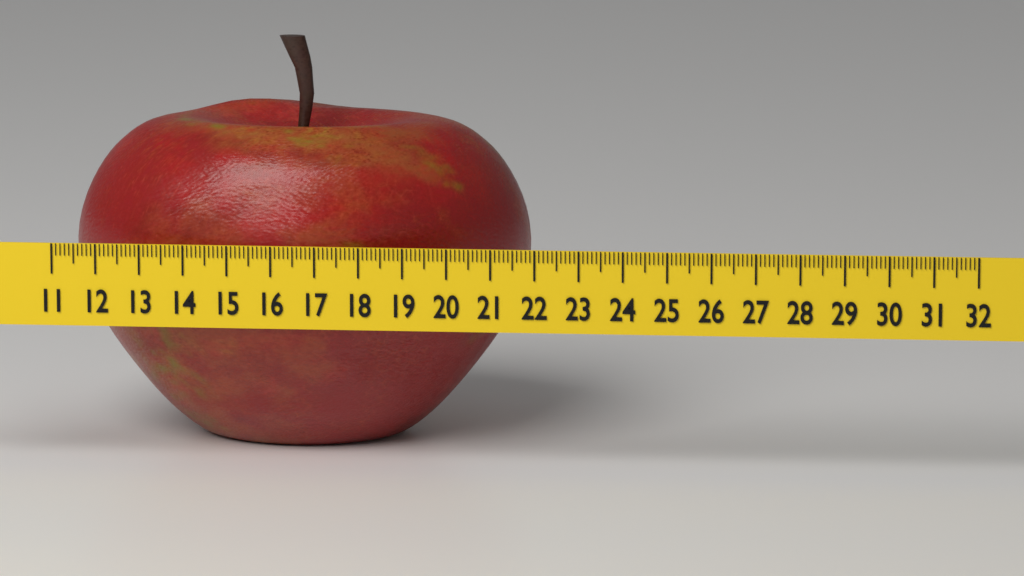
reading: 21.6 (no unit)
